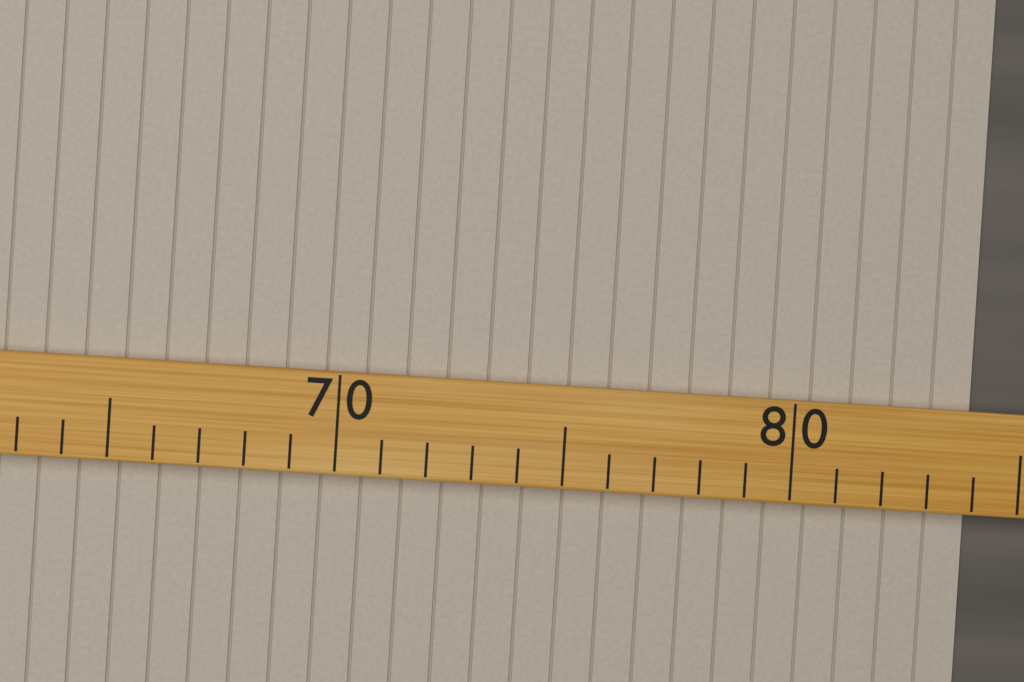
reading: 84 (no unit)
